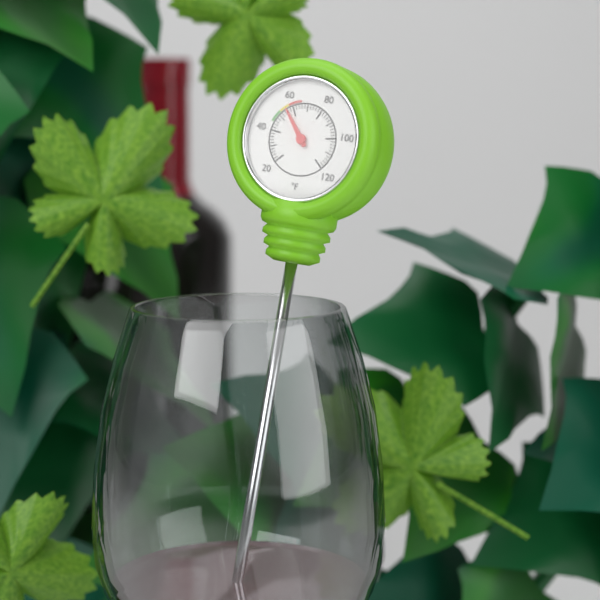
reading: 56 °F
